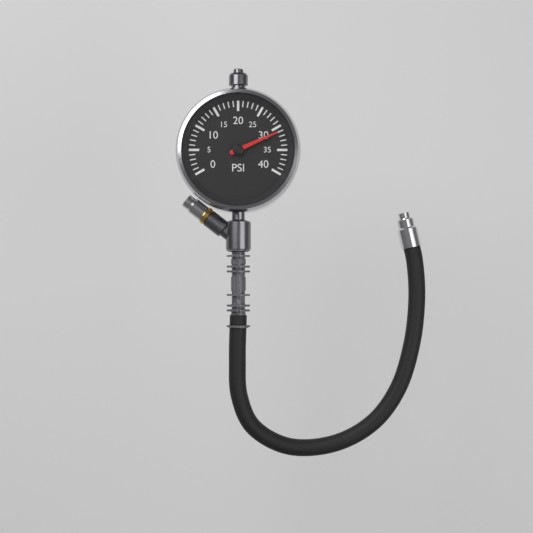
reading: 31 psi
